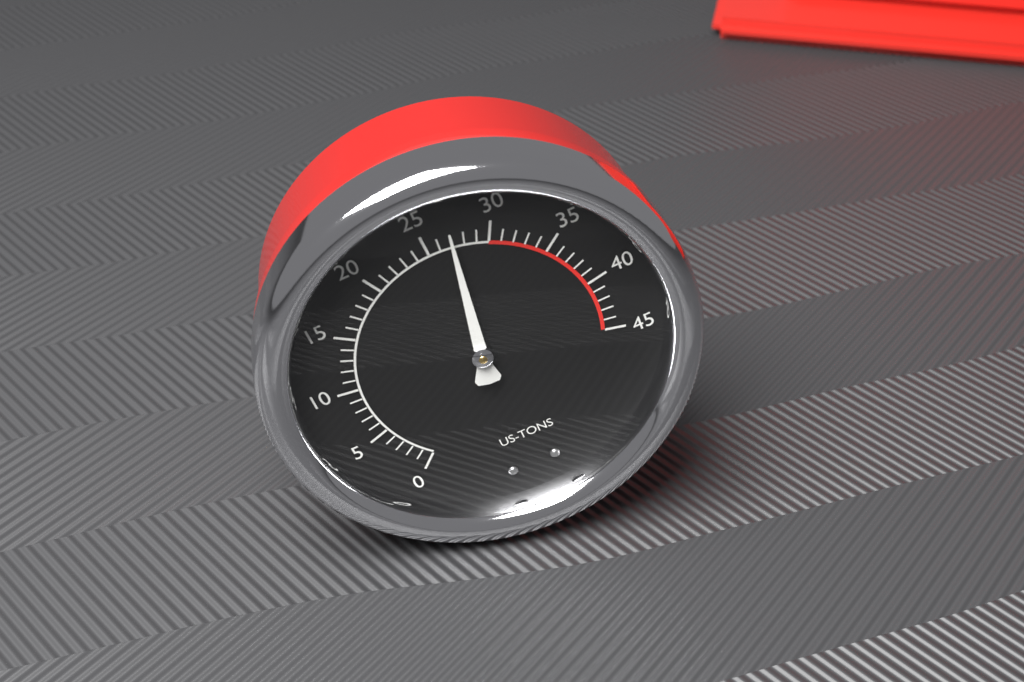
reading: 27 US tons
